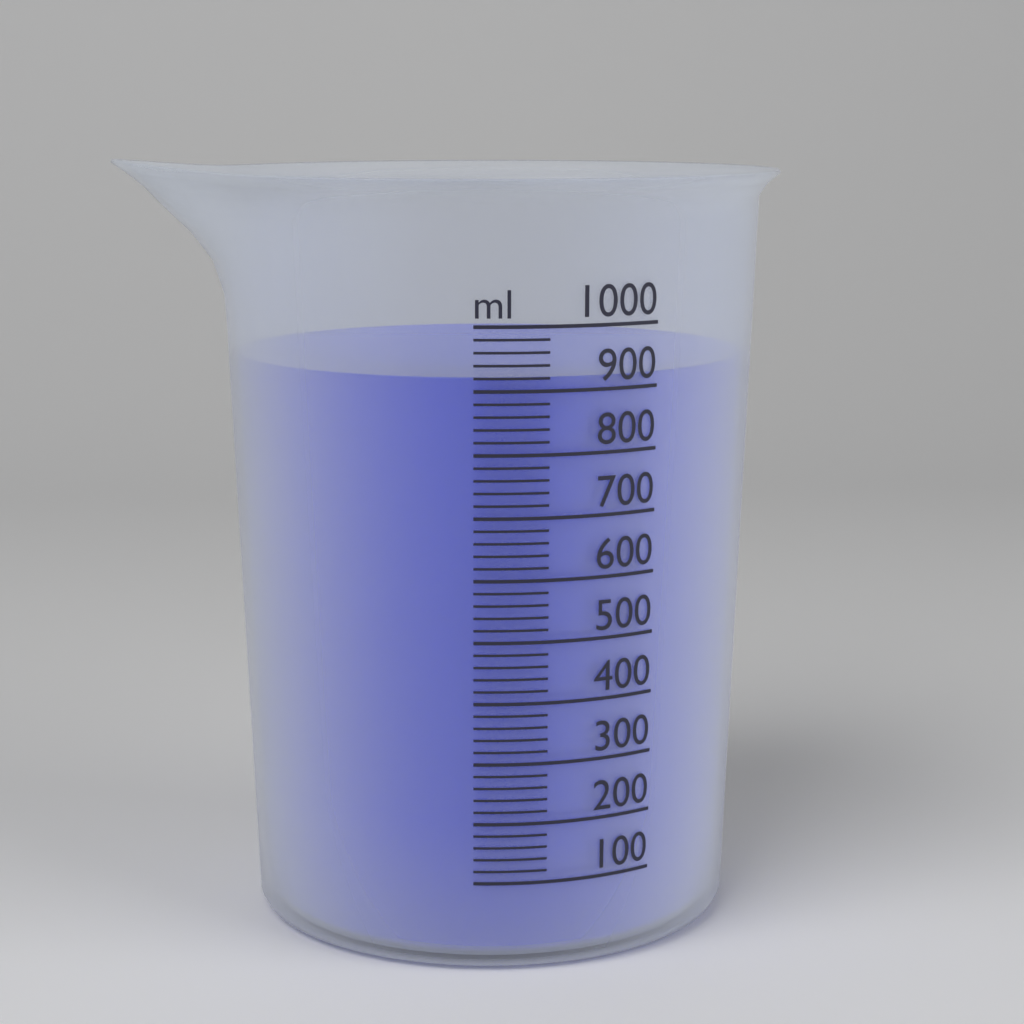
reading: 920 ml
